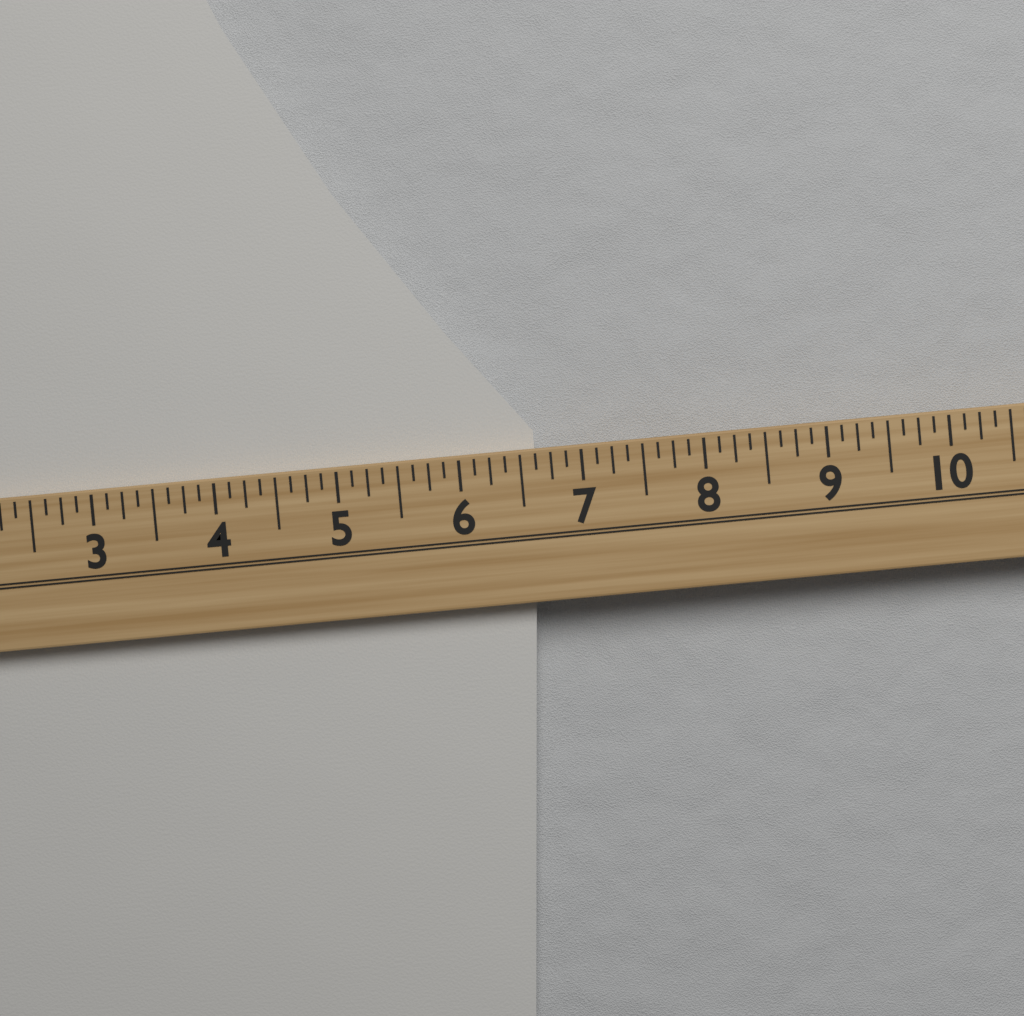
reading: 6.625 (no unit)
